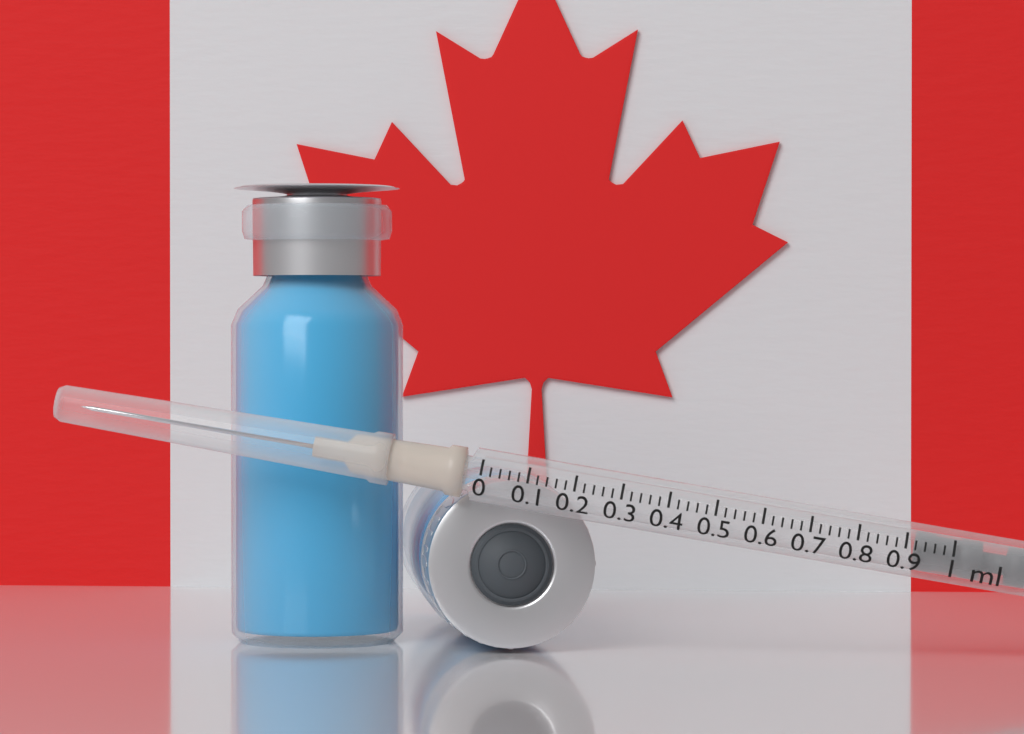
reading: 0.92 ml
